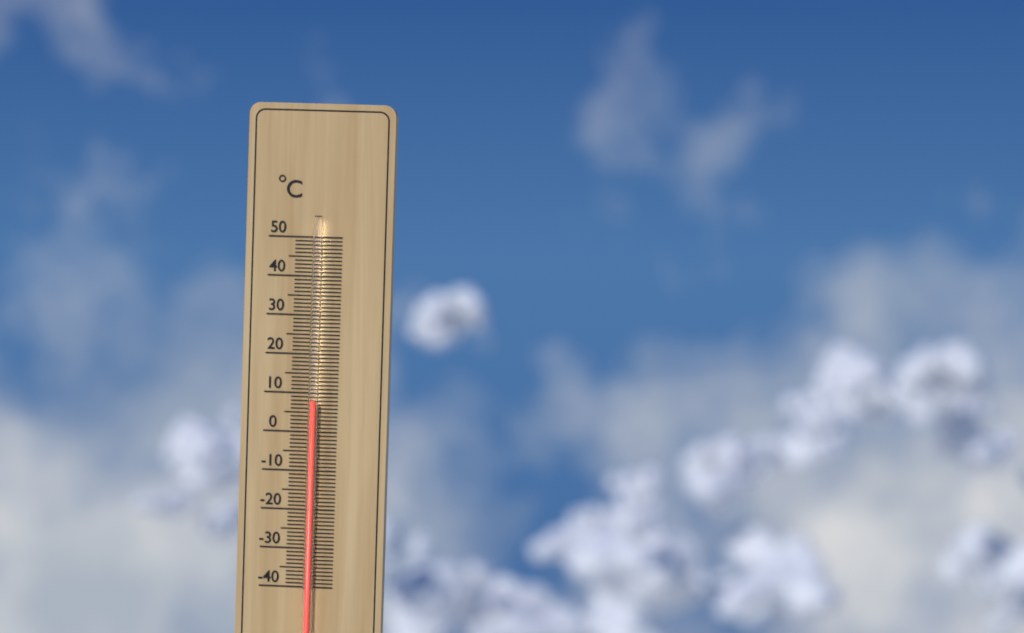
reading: 8 °C
